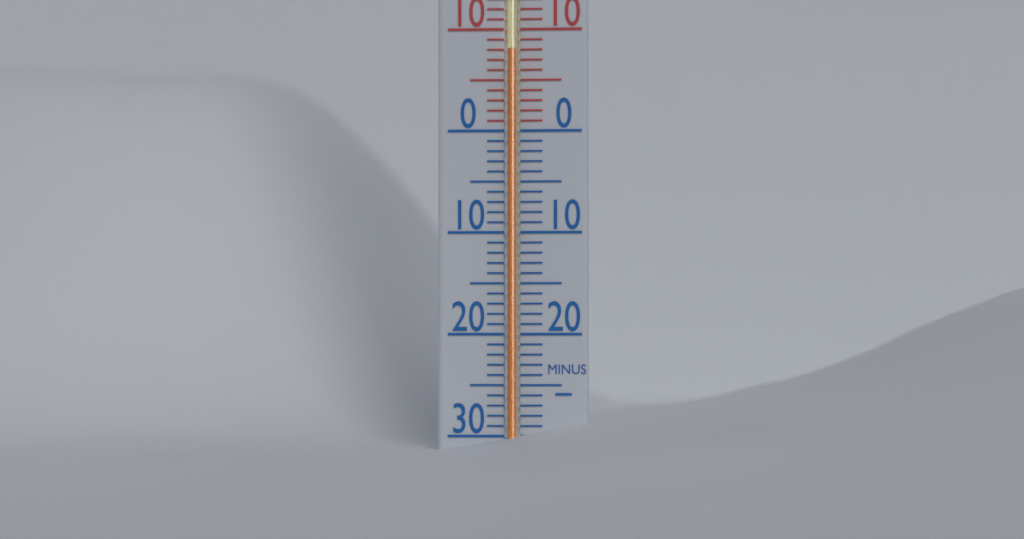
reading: 8 °C
